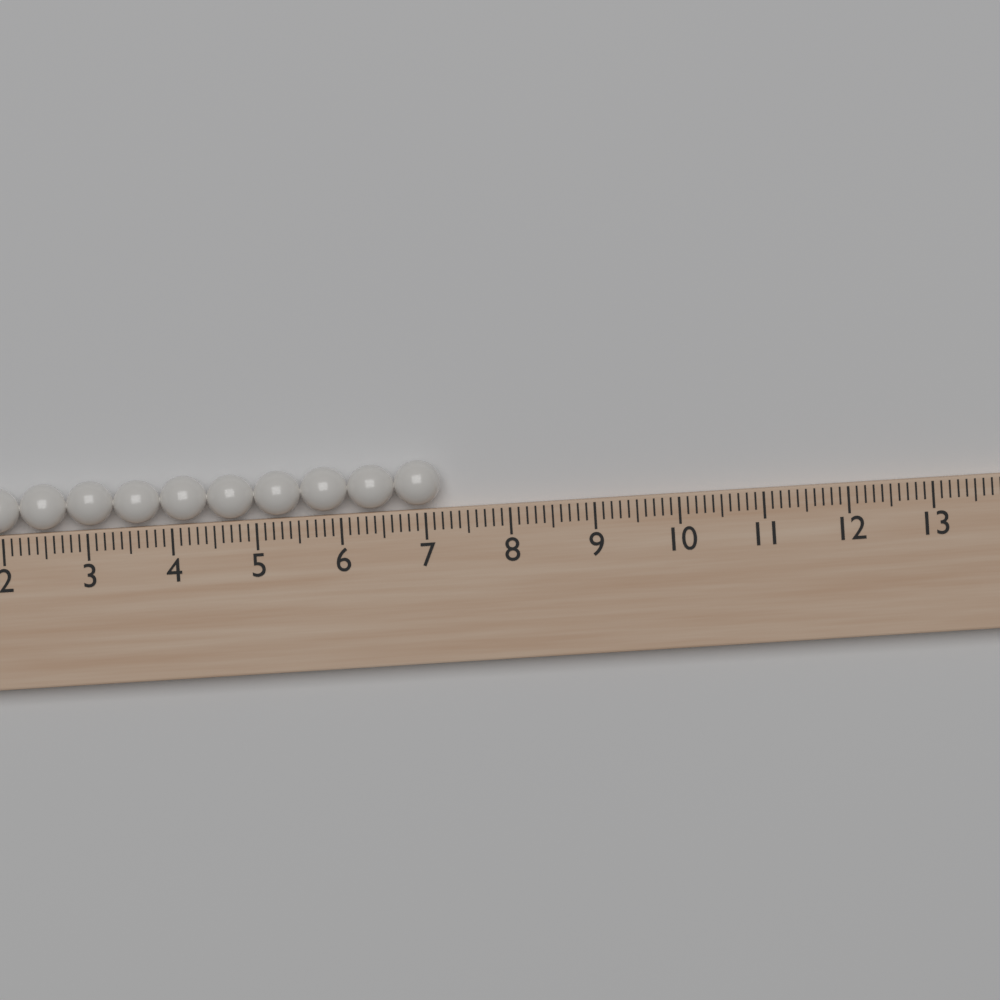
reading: 7.2 (no unit)
